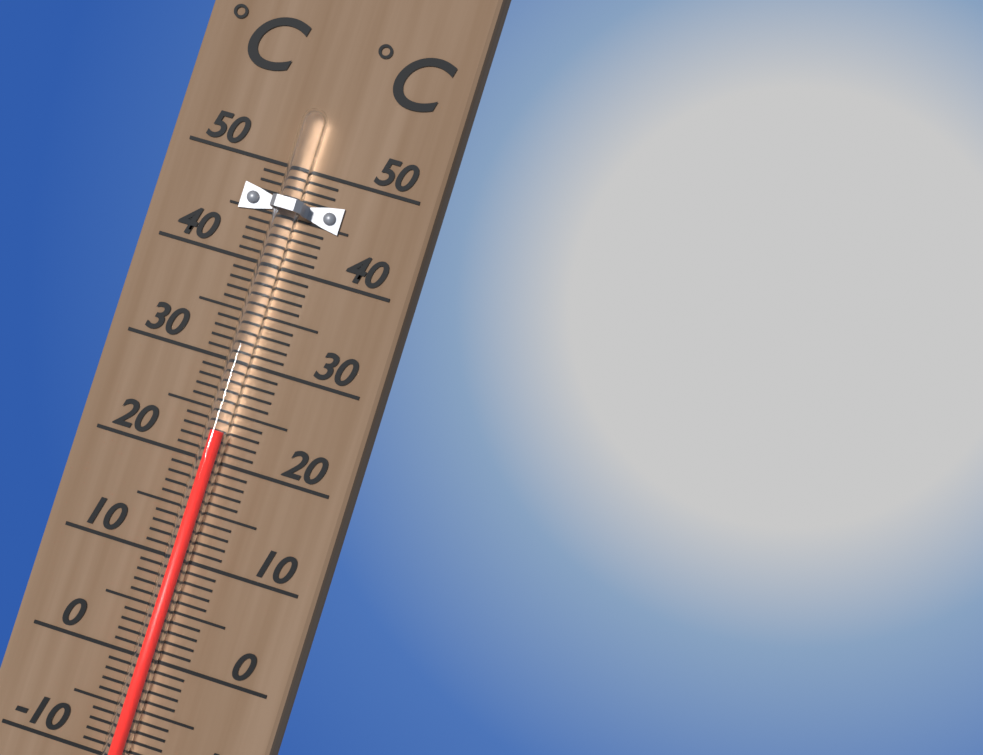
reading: 23 °C
